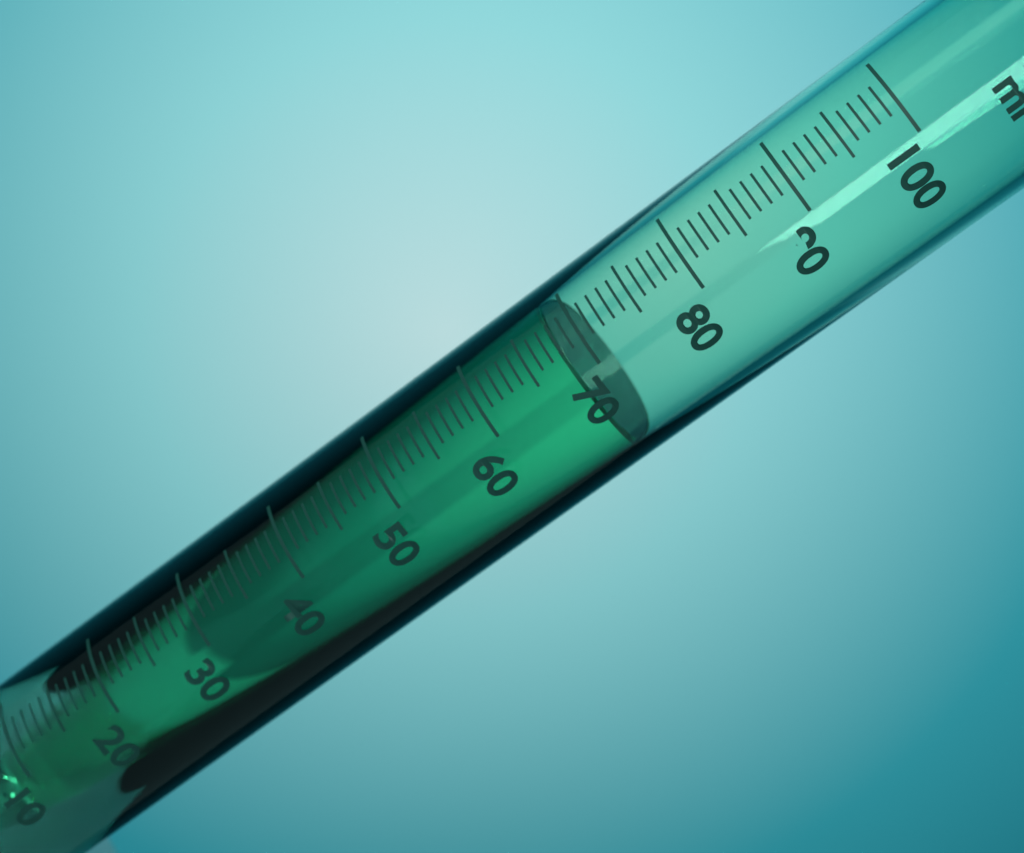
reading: 68 ml
